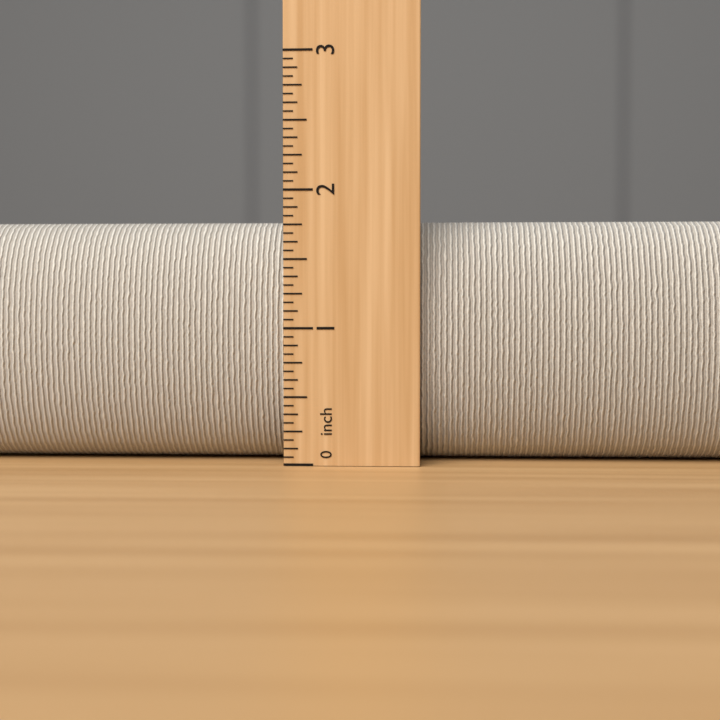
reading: 1.8125 inch
